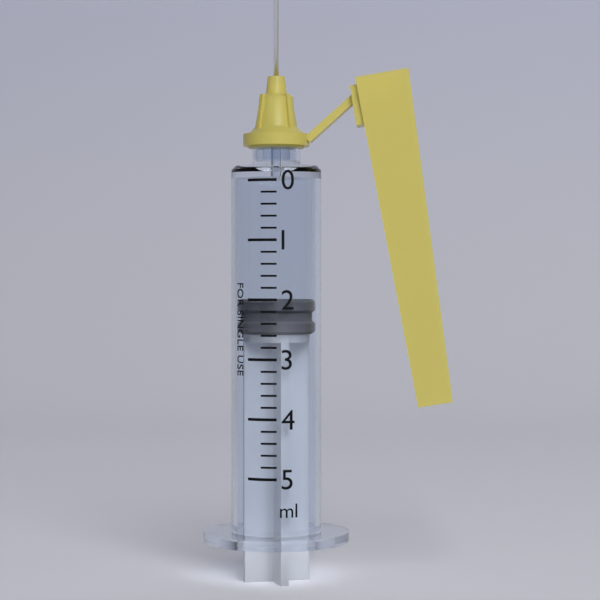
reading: 2.0 ml
